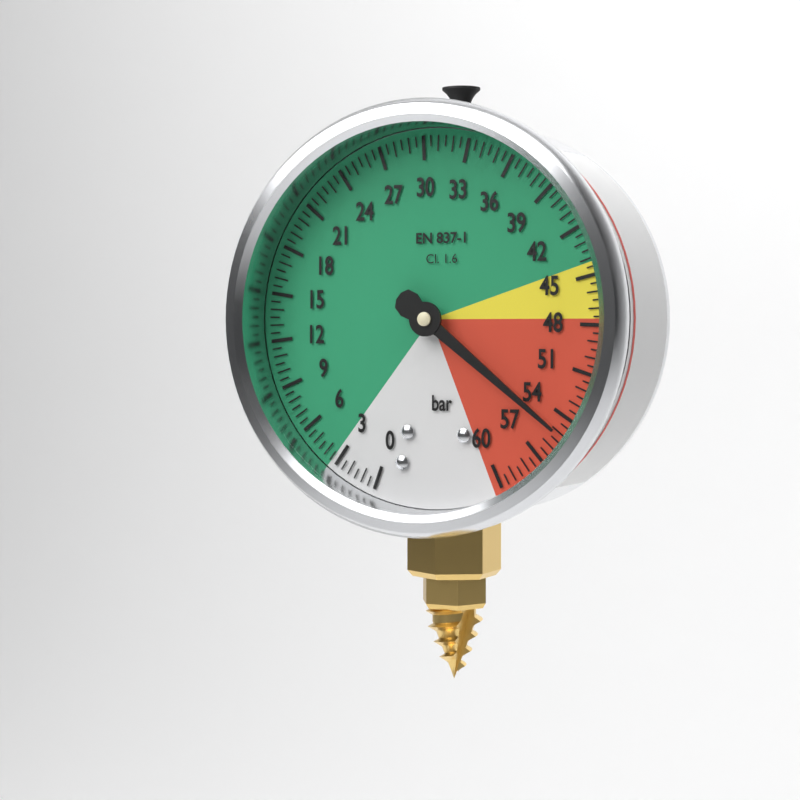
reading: 55.0 bar
